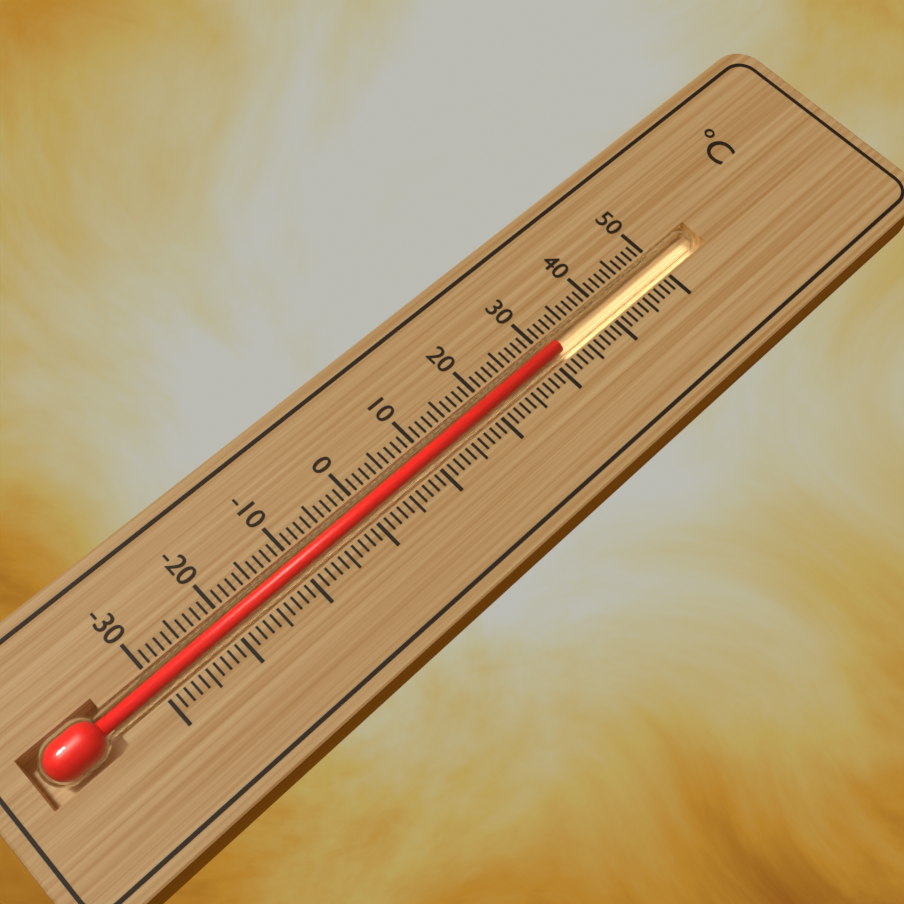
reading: 32 °C
